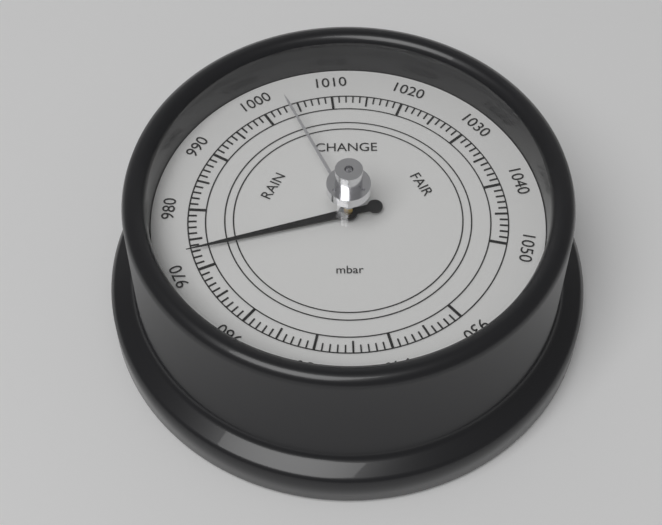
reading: 973 mbar
